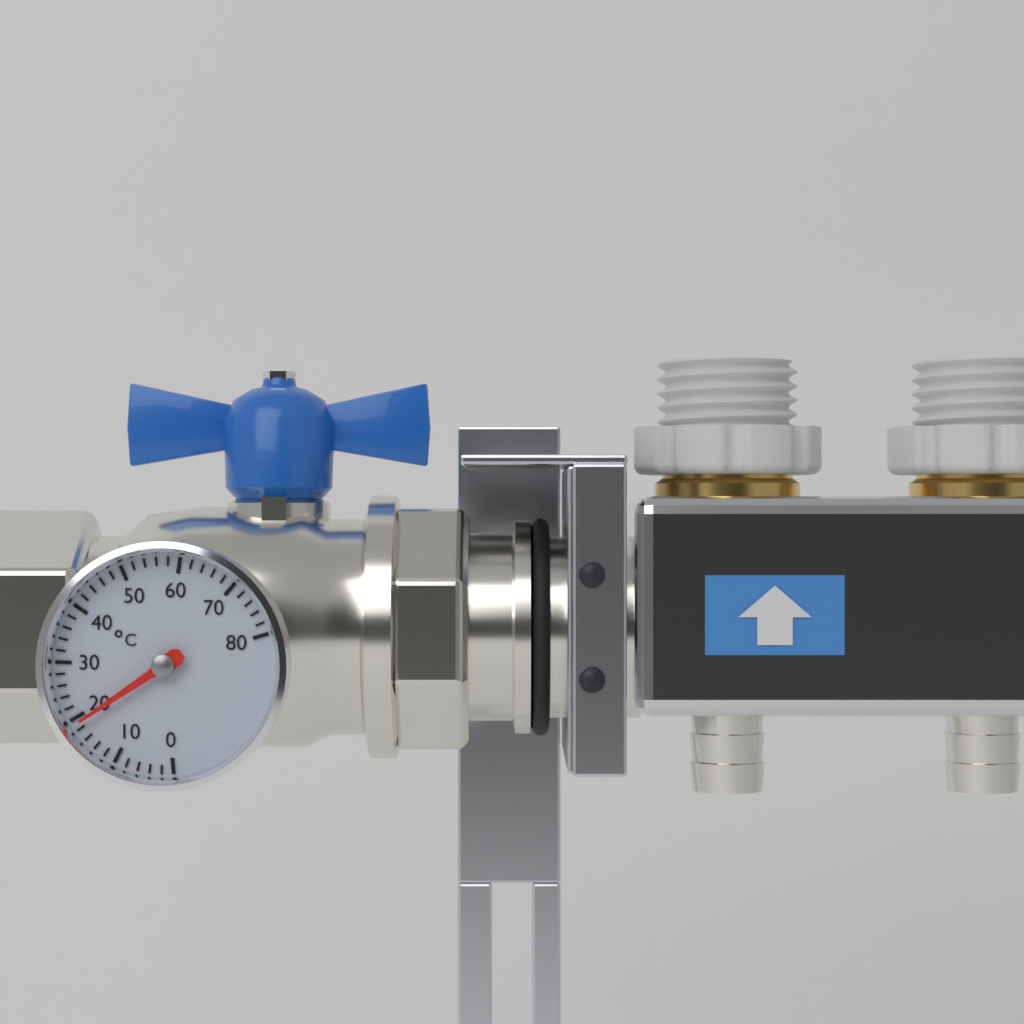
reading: 19 °C
